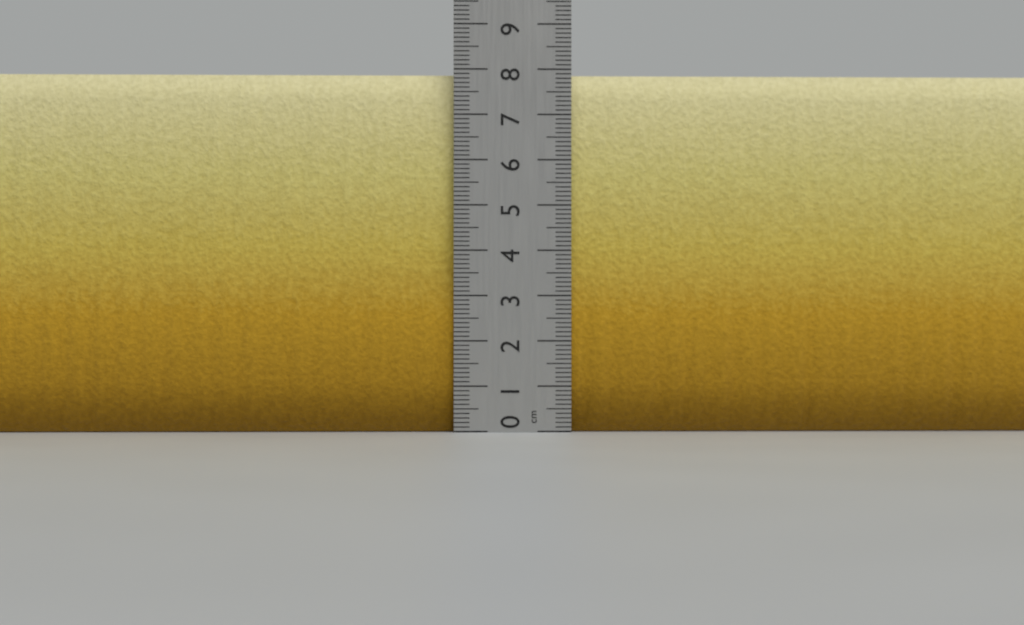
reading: 7.9 cm
